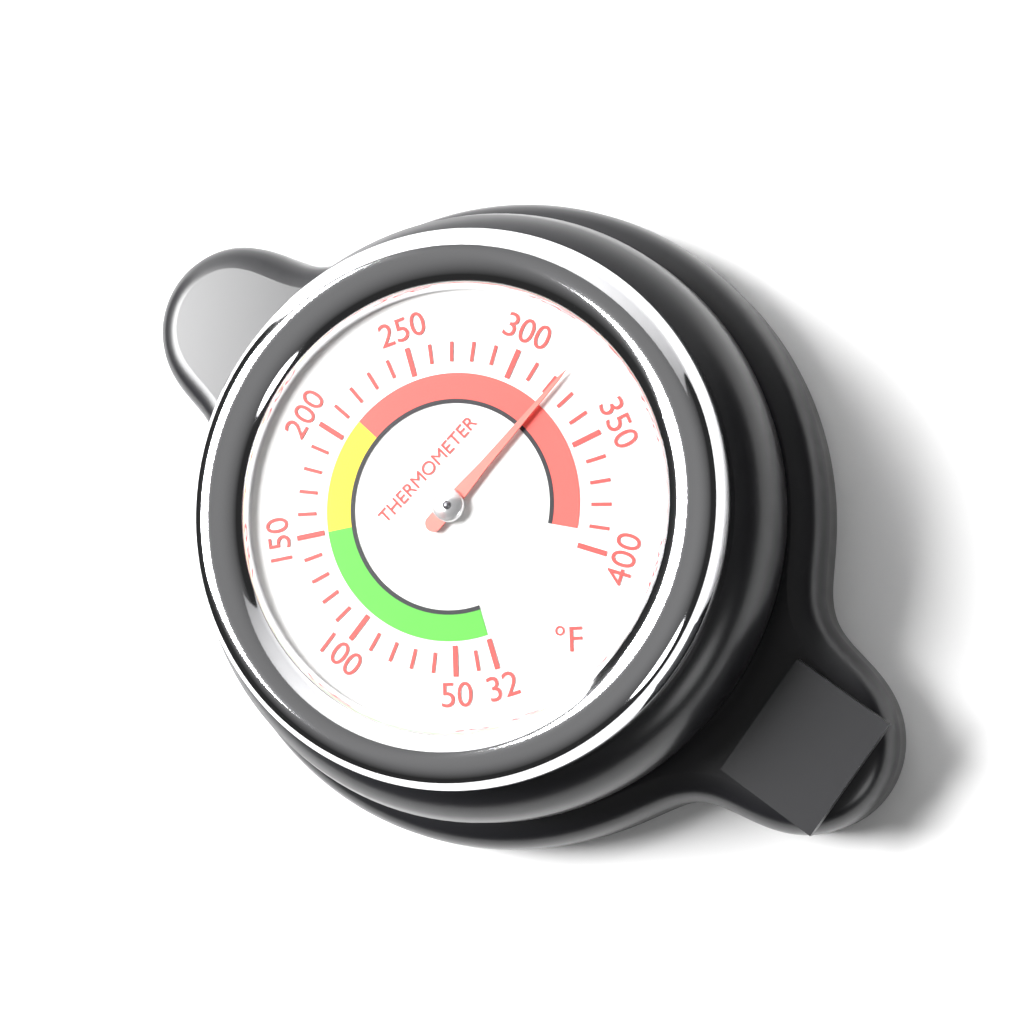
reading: 322 °F
